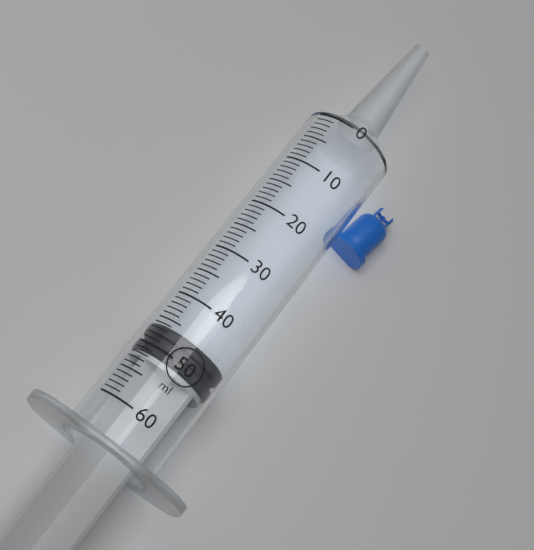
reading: 46 ml
